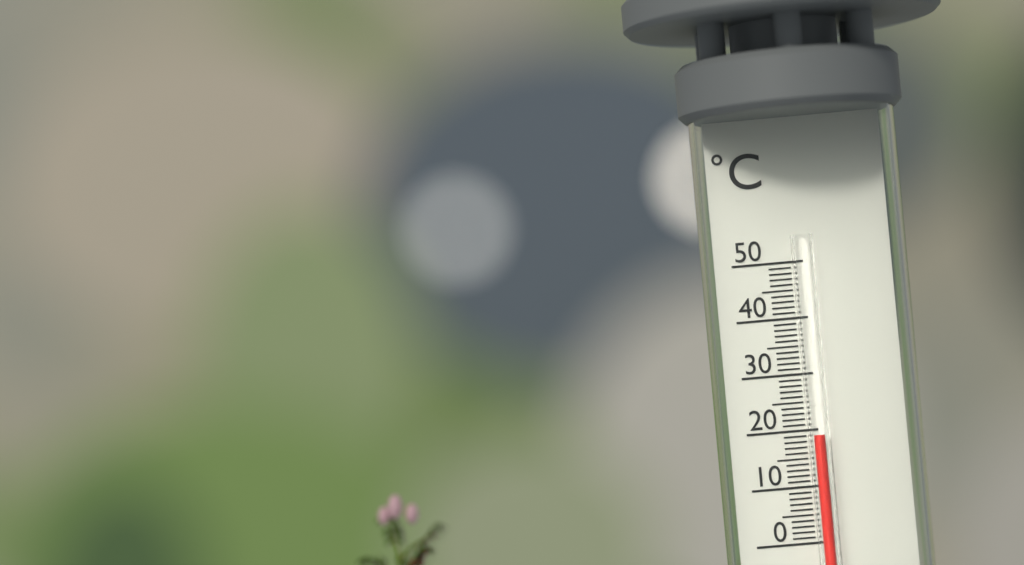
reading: 19 °C
